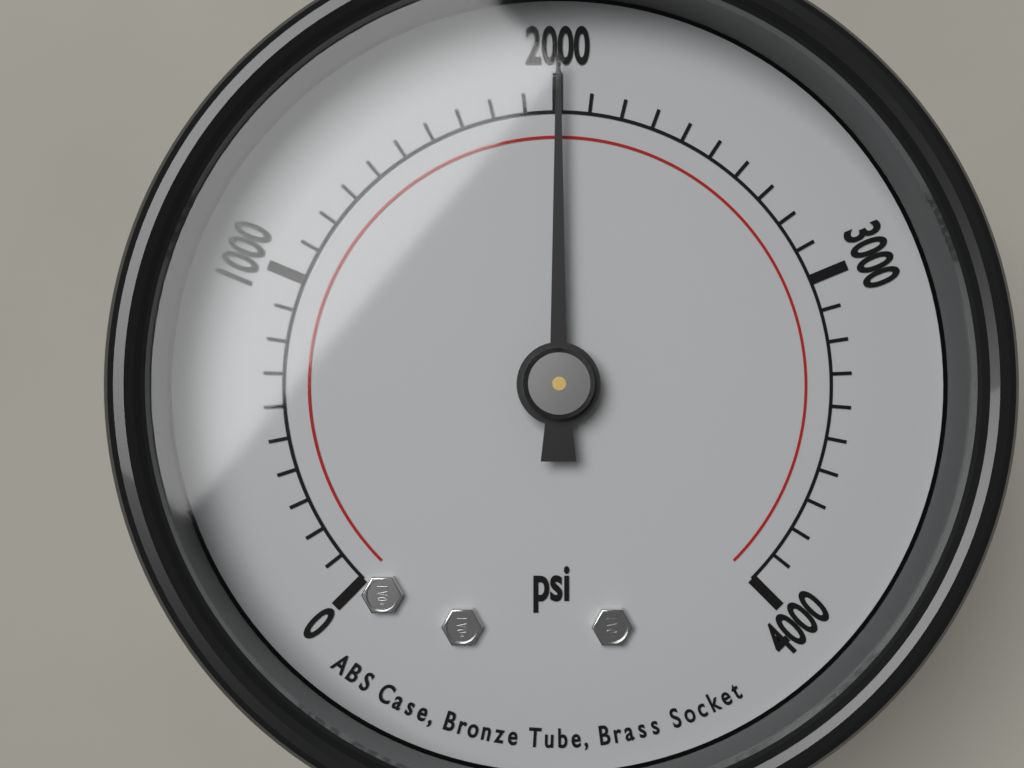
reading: 2000 psi
